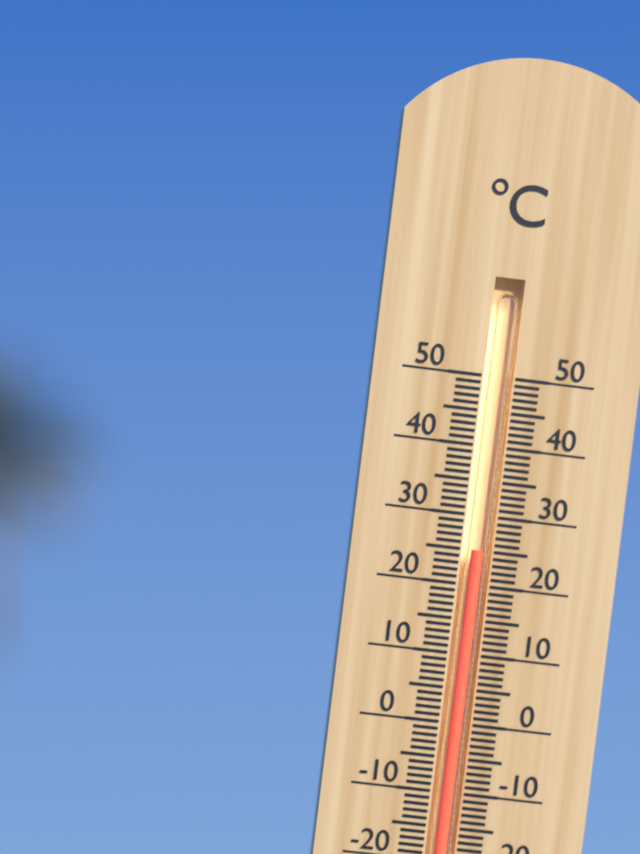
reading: 25 °C
